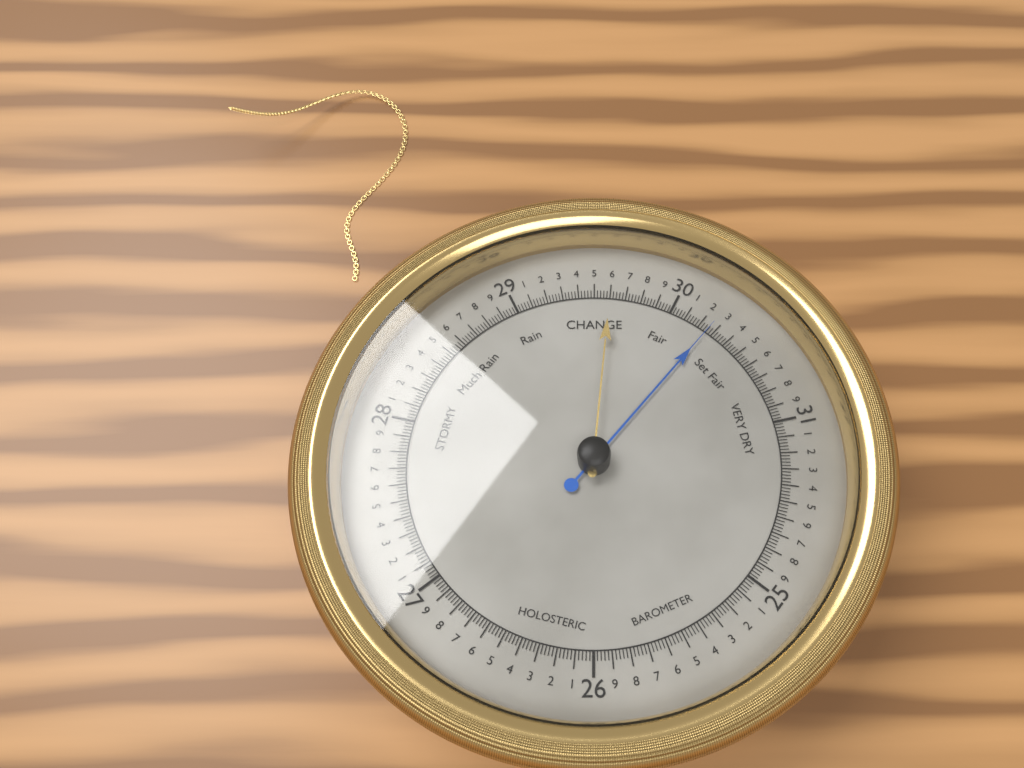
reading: 30.26 (no unit)
